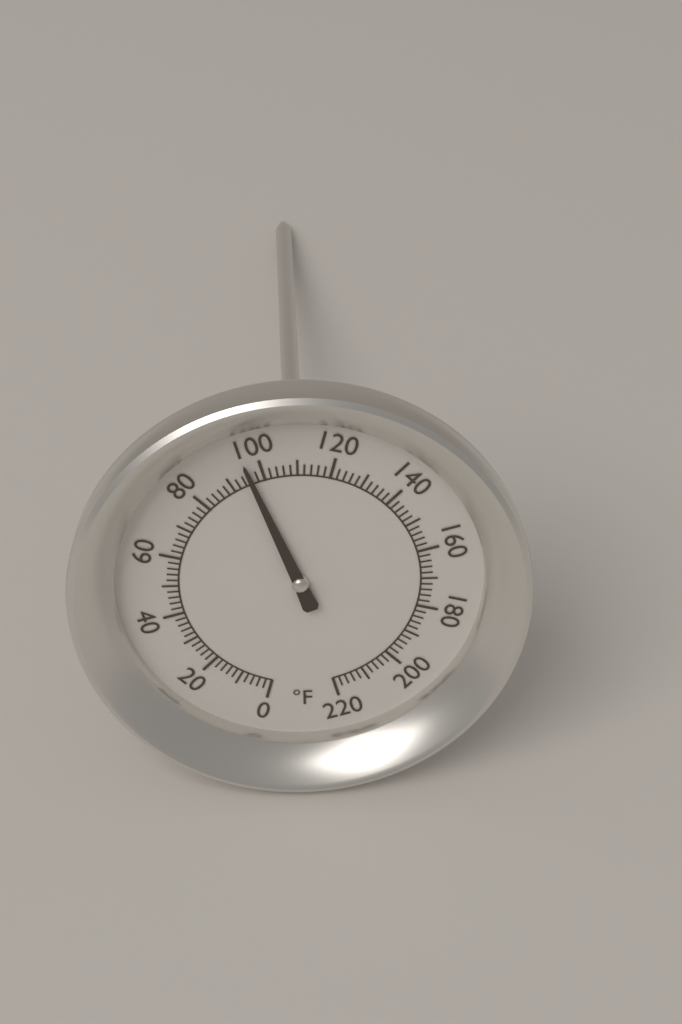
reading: 96 °F
